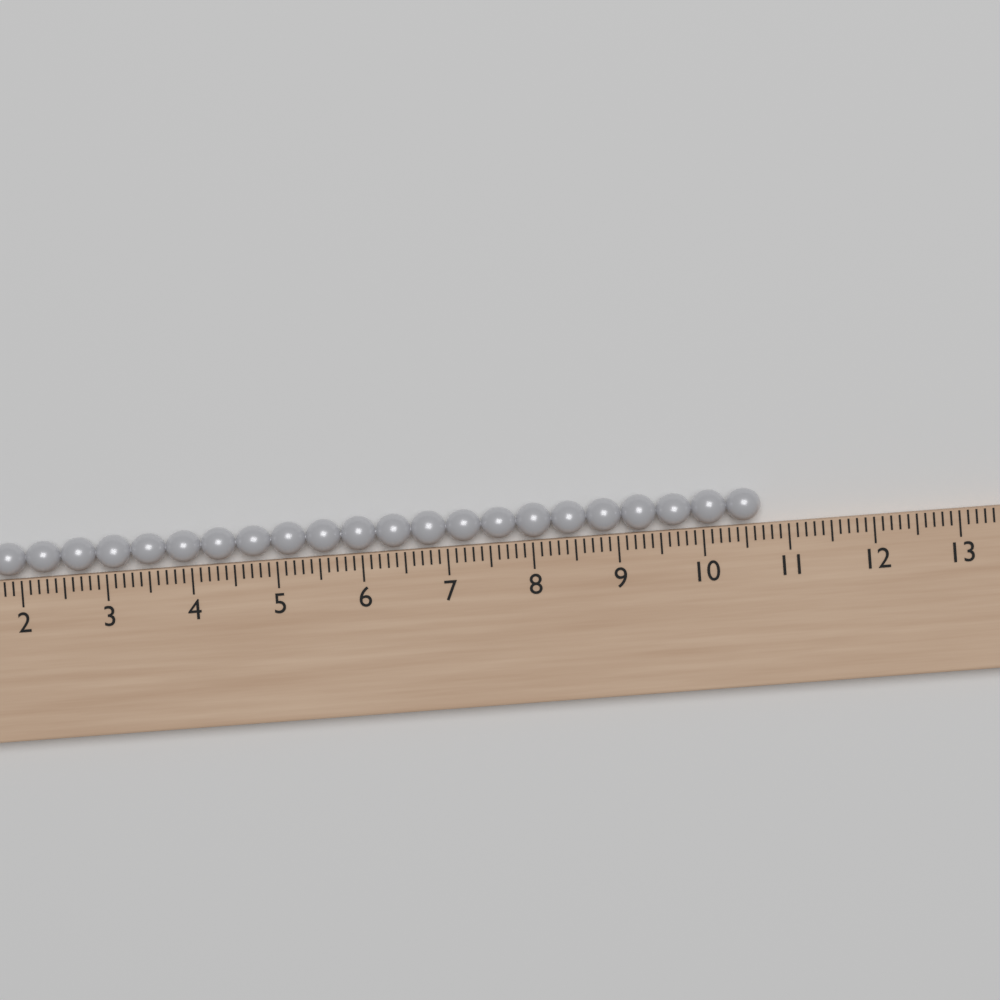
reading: 10.7 (no unit)
